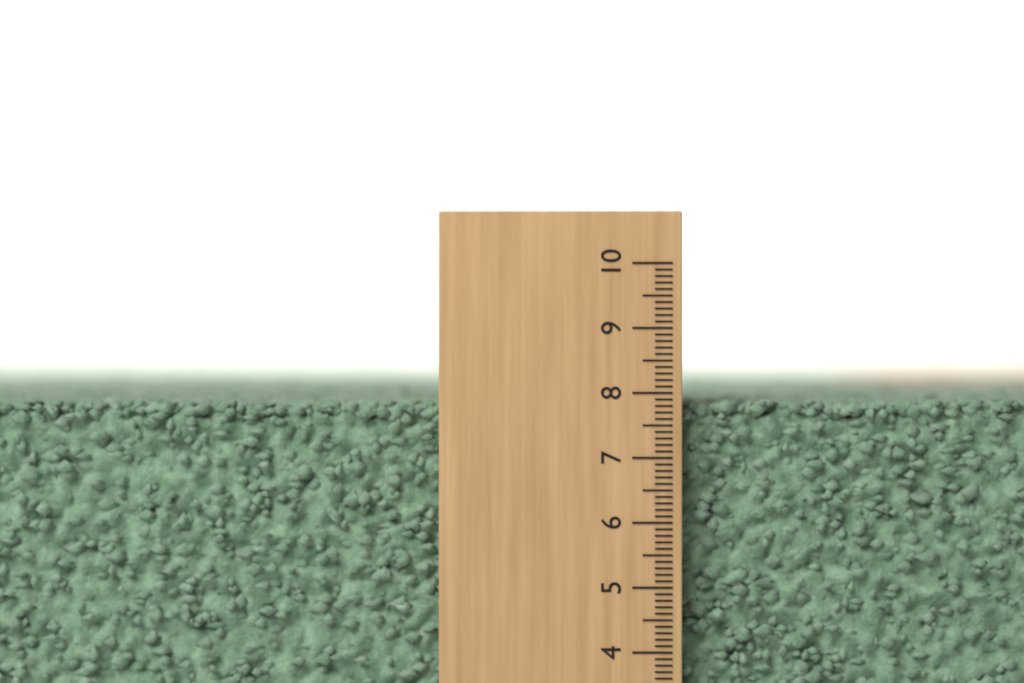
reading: 7.9 (no unit)
